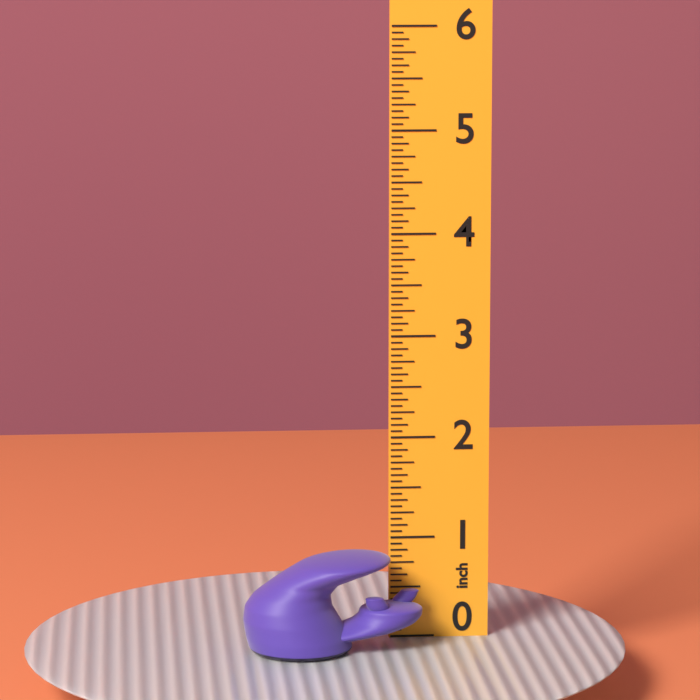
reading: 0.9375 inch
